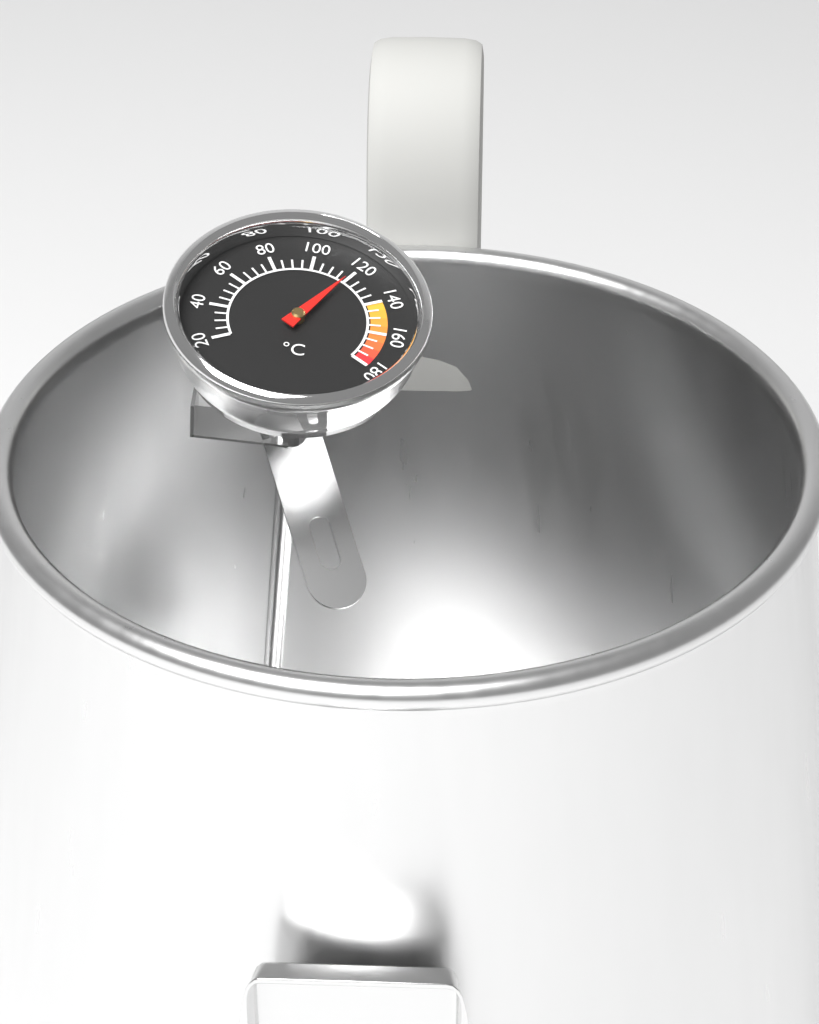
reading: 120 °C
